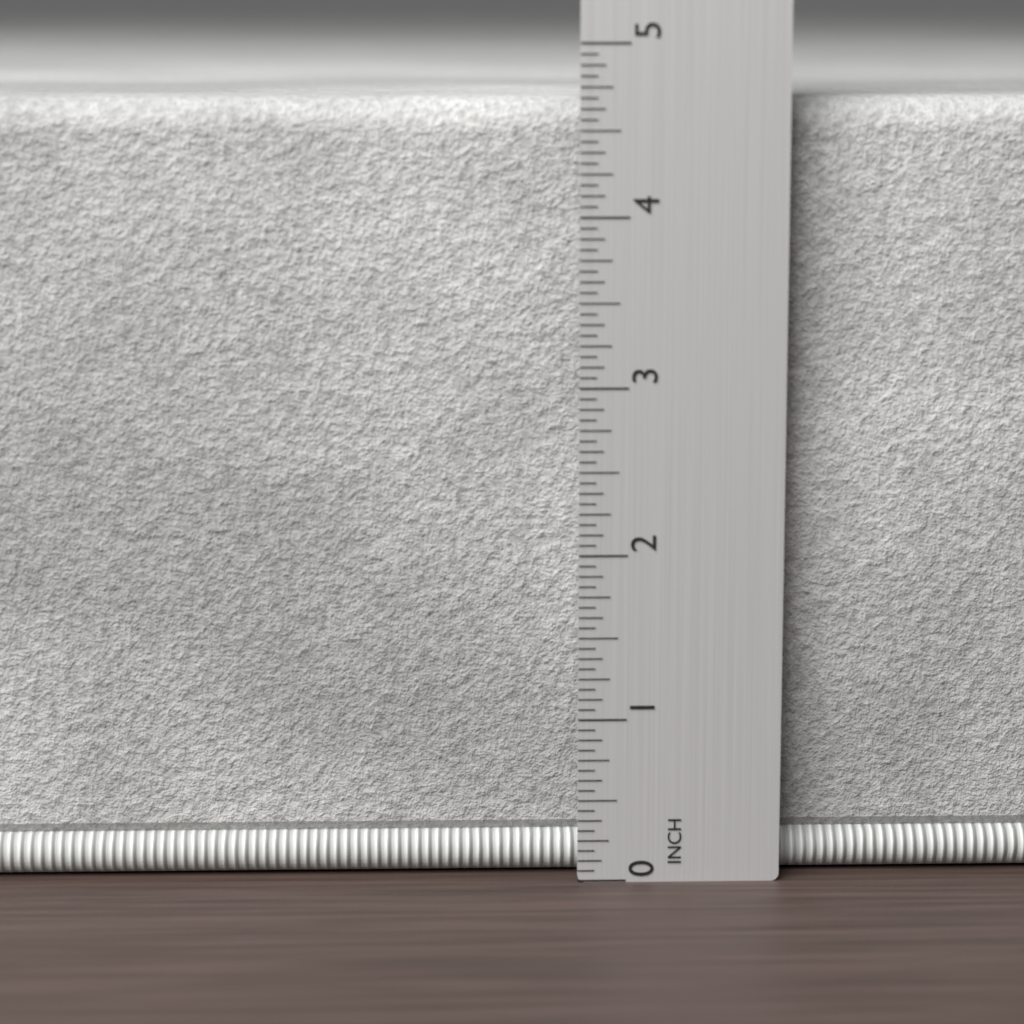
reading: 4.6875 in
